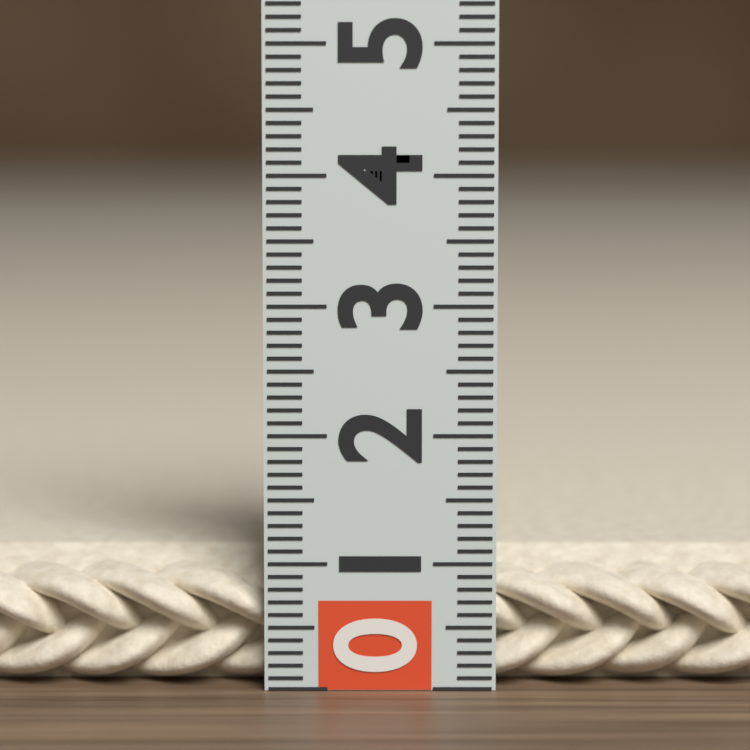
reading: 1.0 (no unit)
